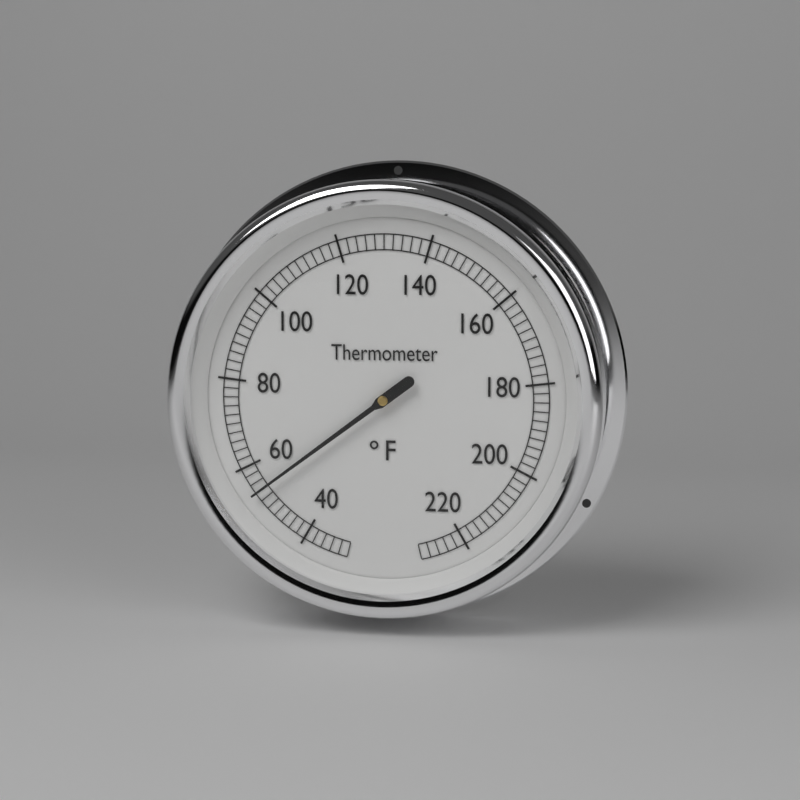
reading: 54 °F
